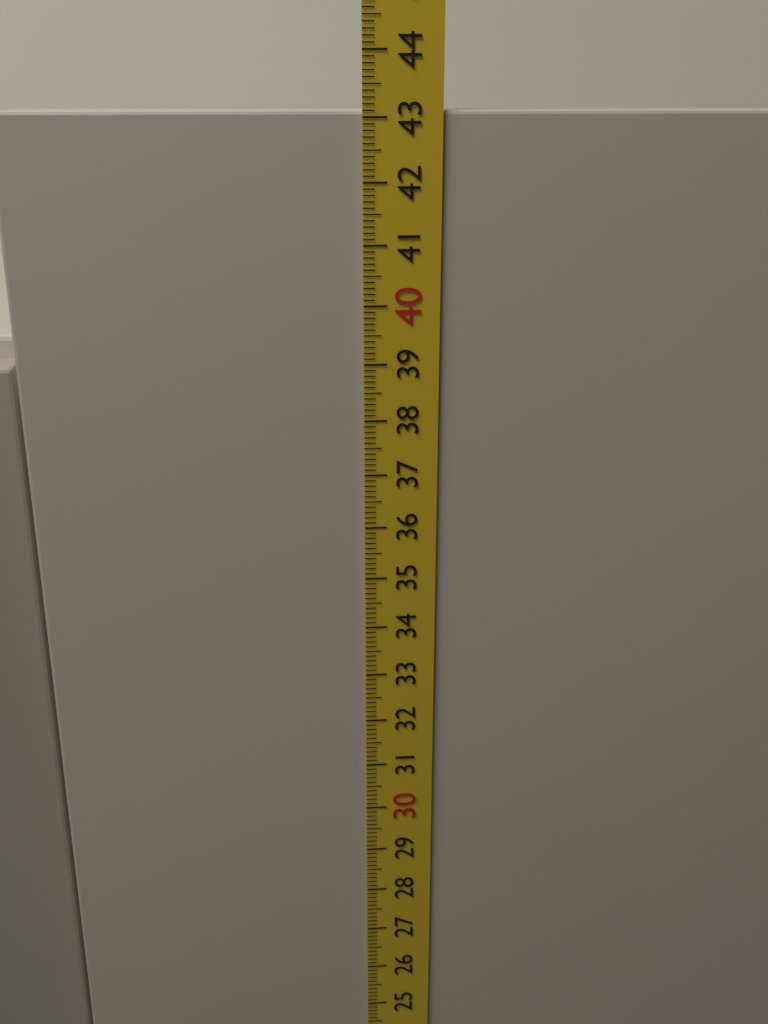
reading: 43.1 cm
